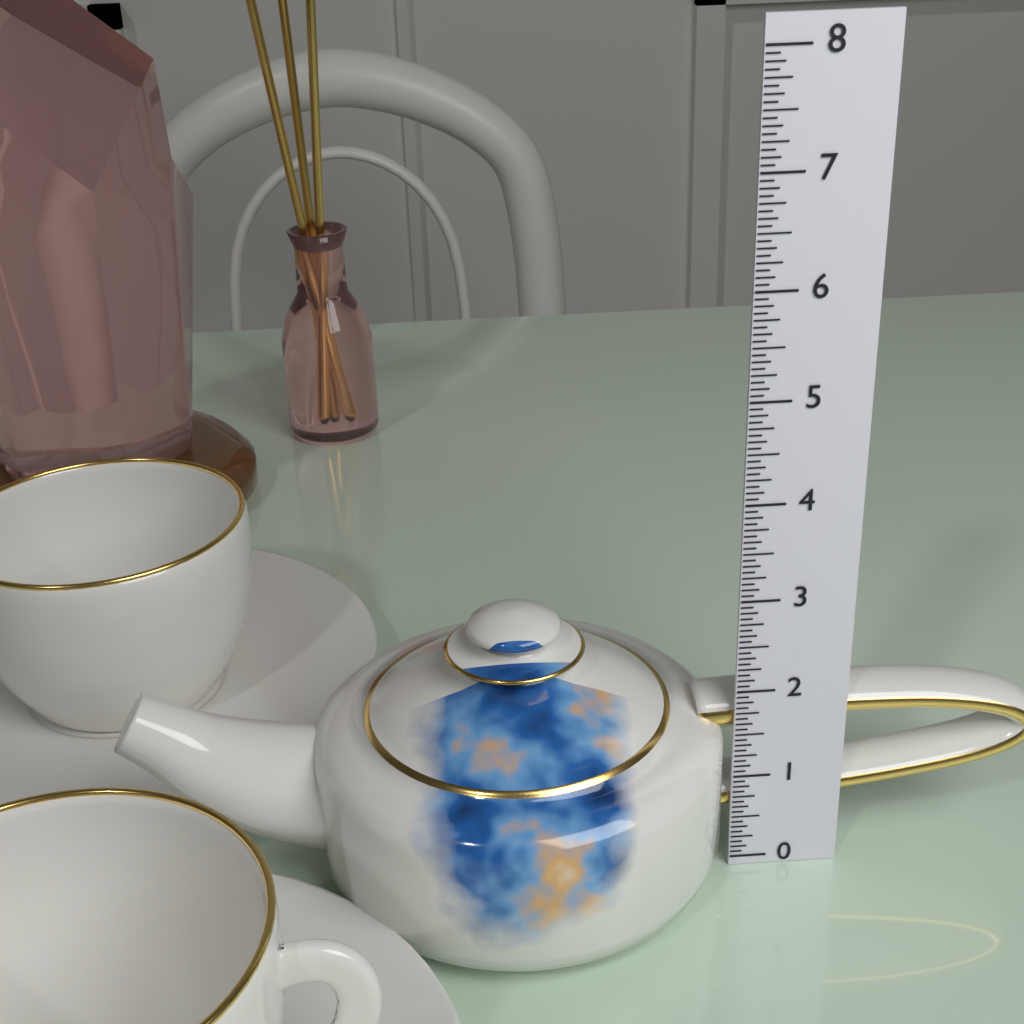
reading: 2.8125 (no unit)
